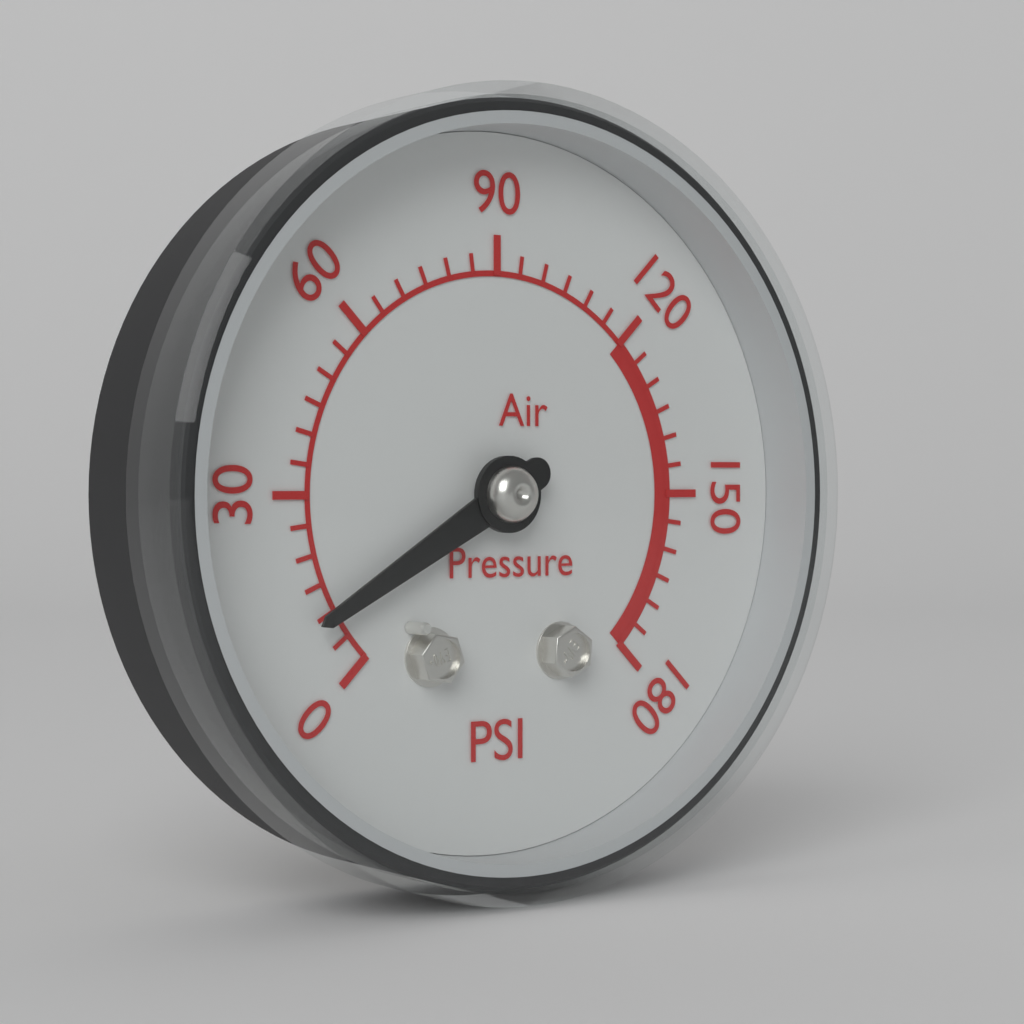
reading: 10 psi
